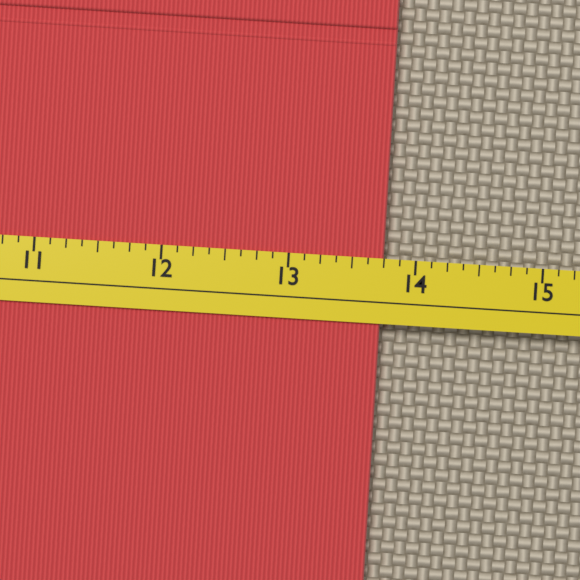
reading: 13.750 (no unit)
